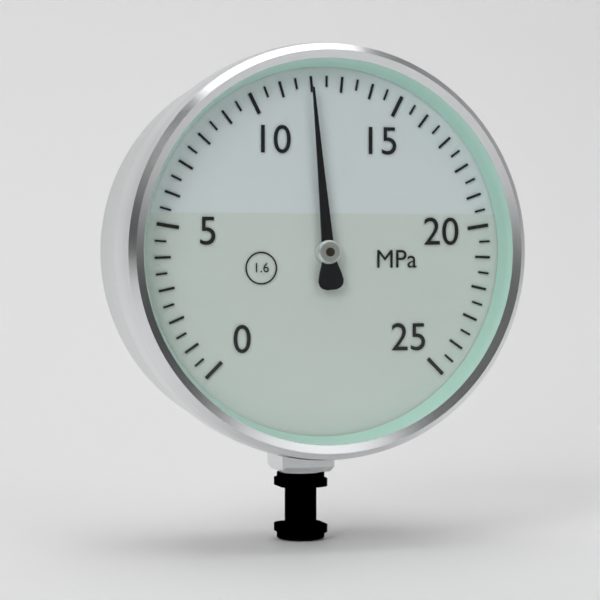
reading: 12.0 MPa
